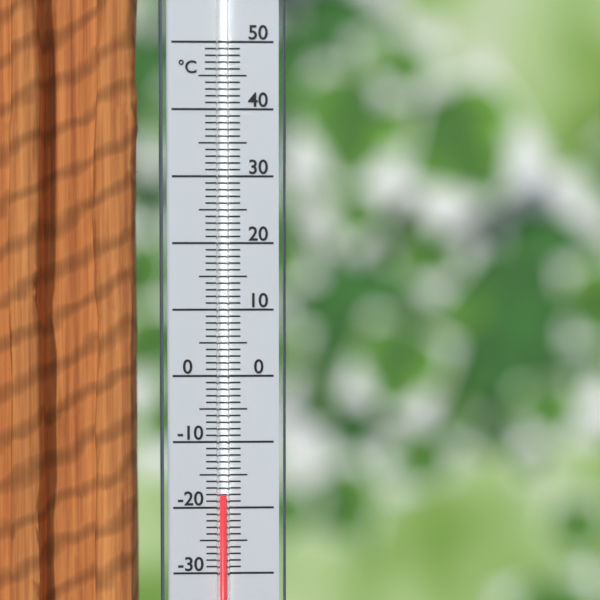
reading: -18 °C
